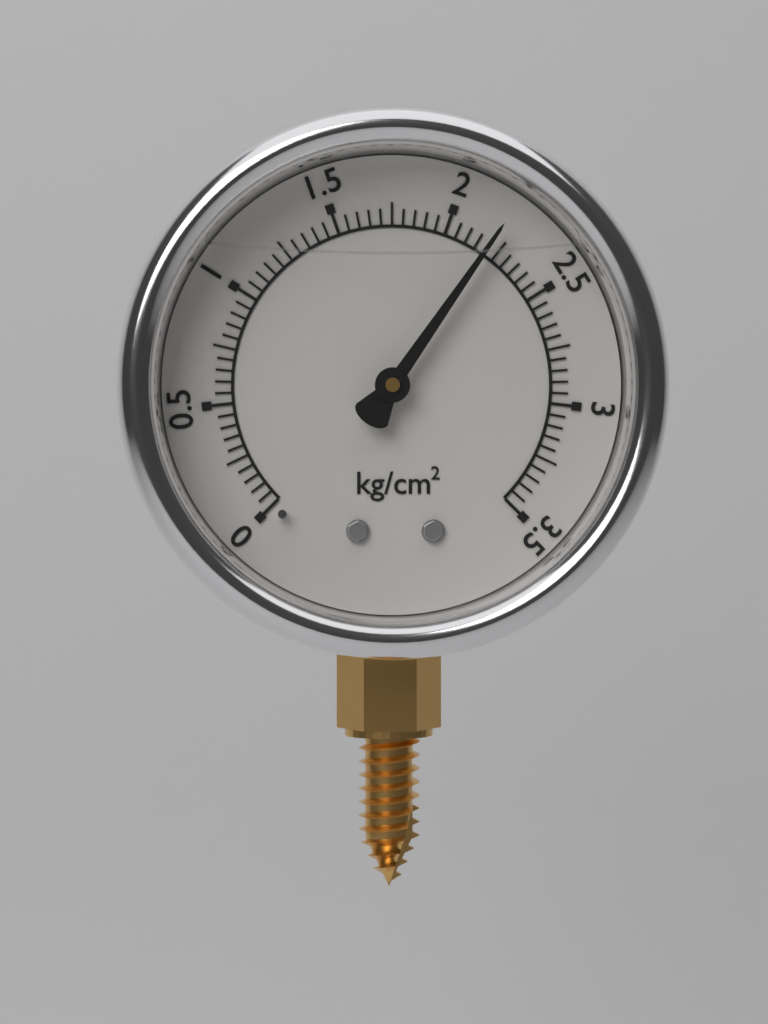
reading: 2.20 kg/cm²
